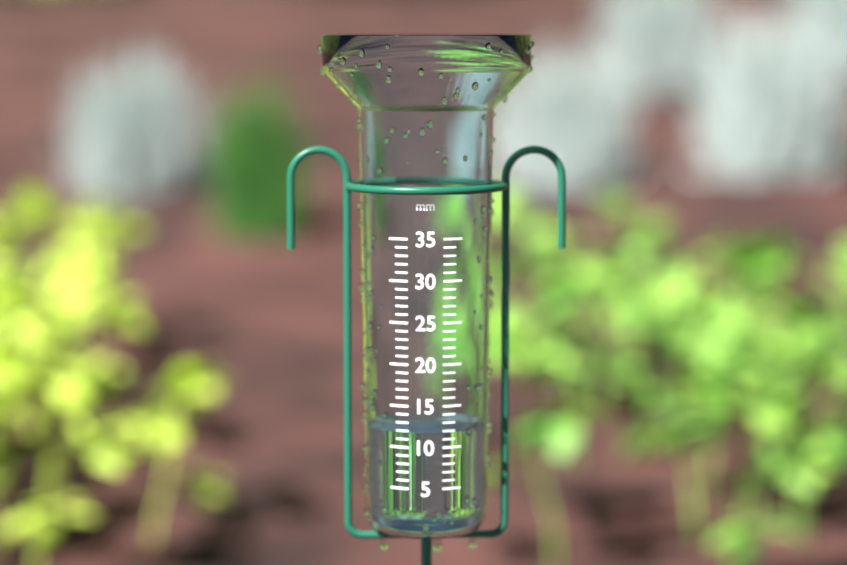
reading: 12 mm
